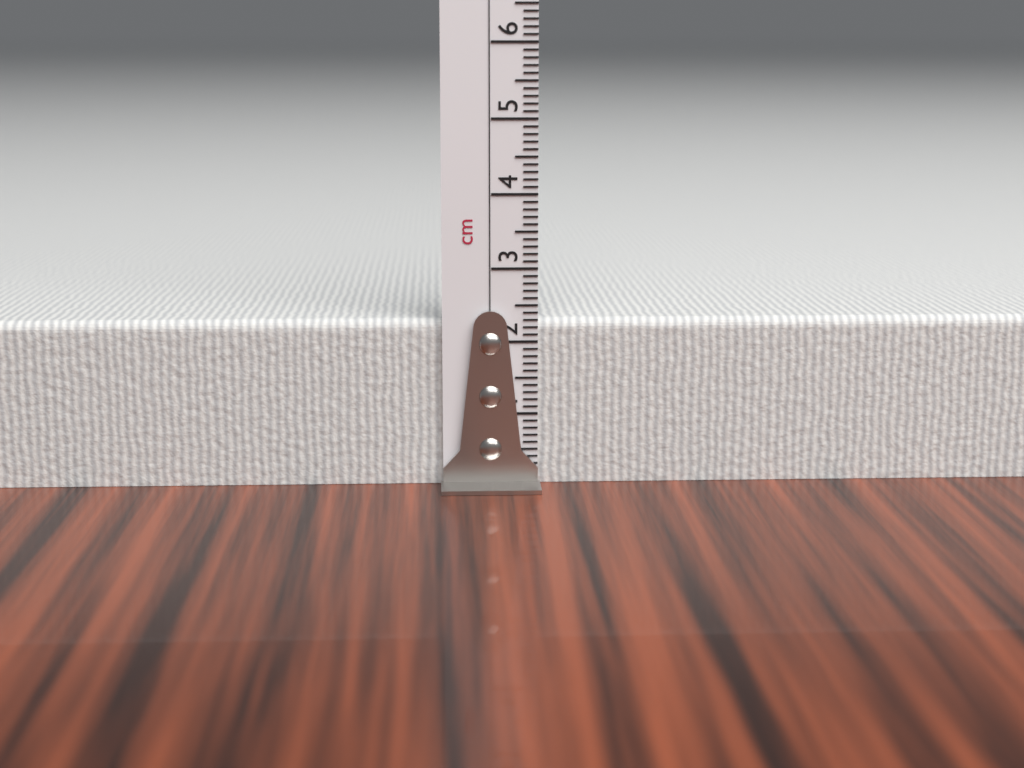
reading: 2.3 cm
